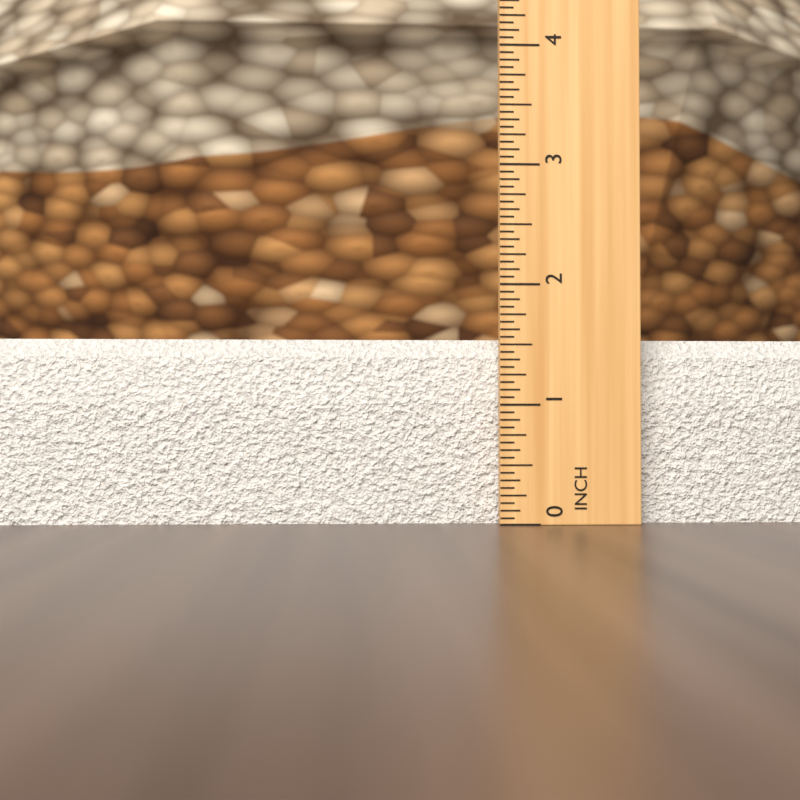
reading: 1.5625 in
